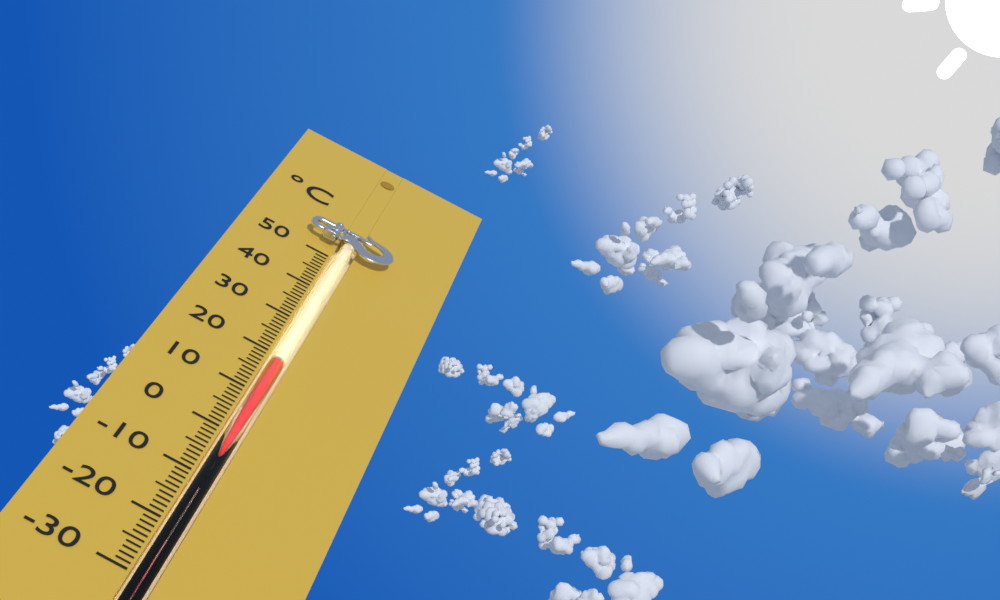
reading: 18 °C
